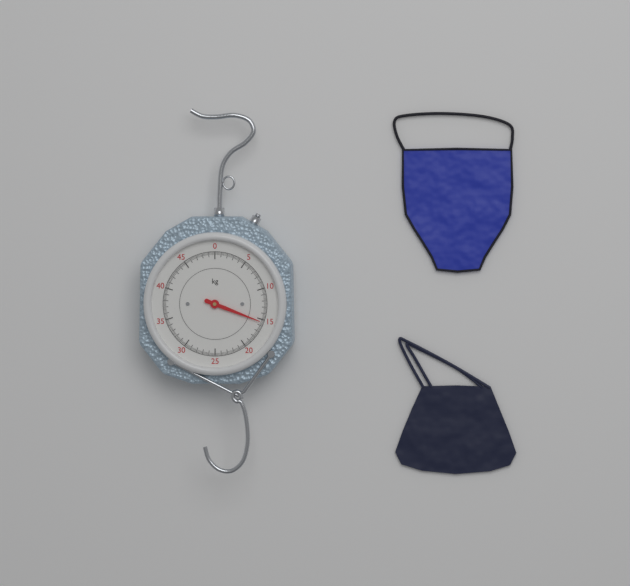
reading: 15.4 kg
